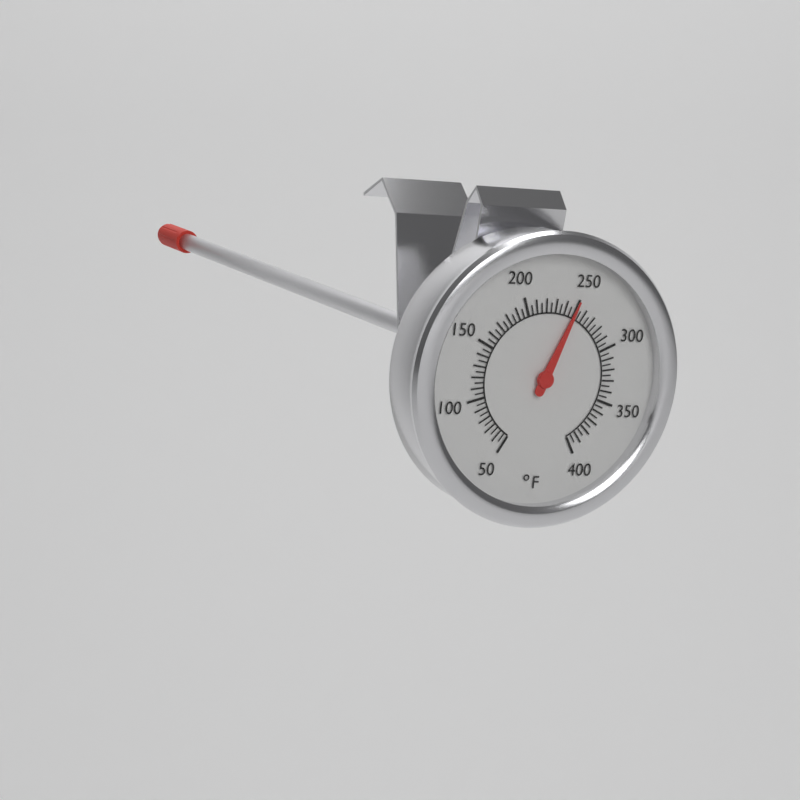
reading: 250 °F
